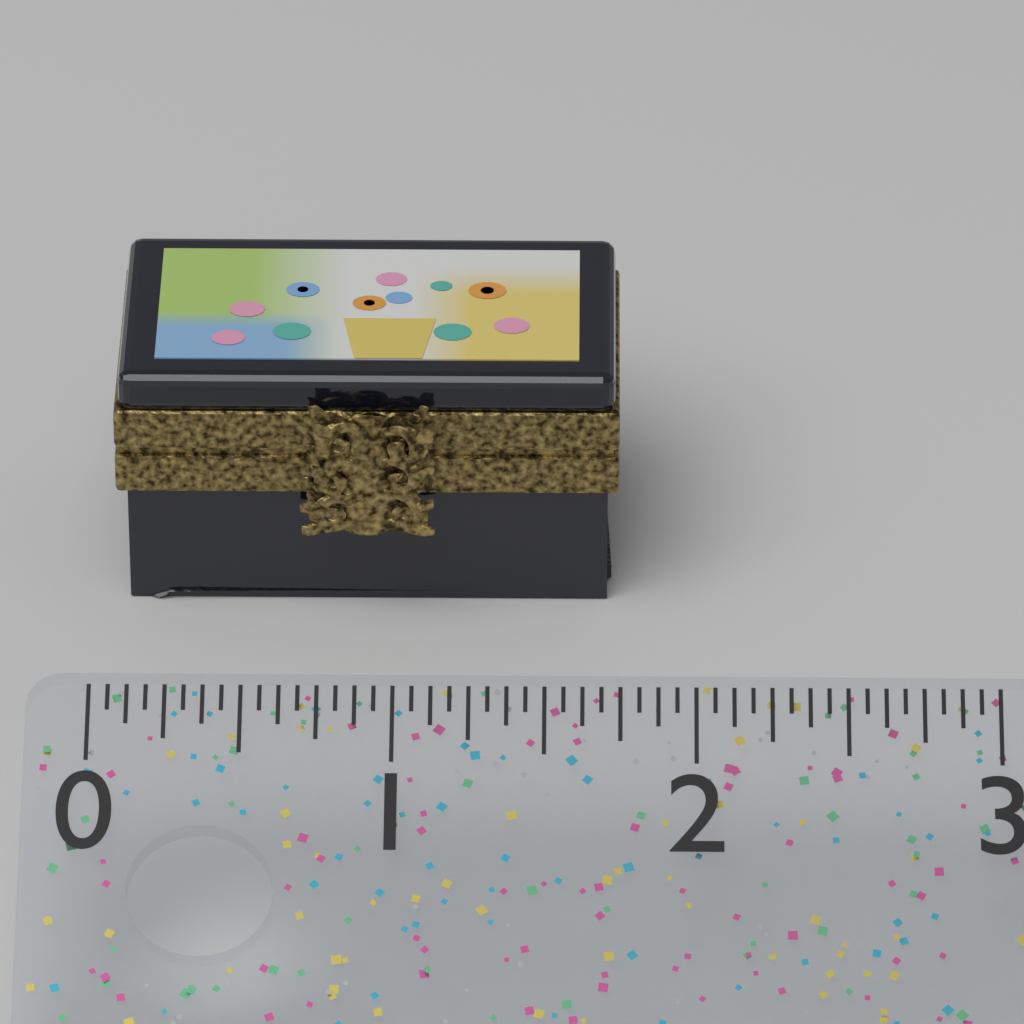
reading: 1.7500 (no unit)
